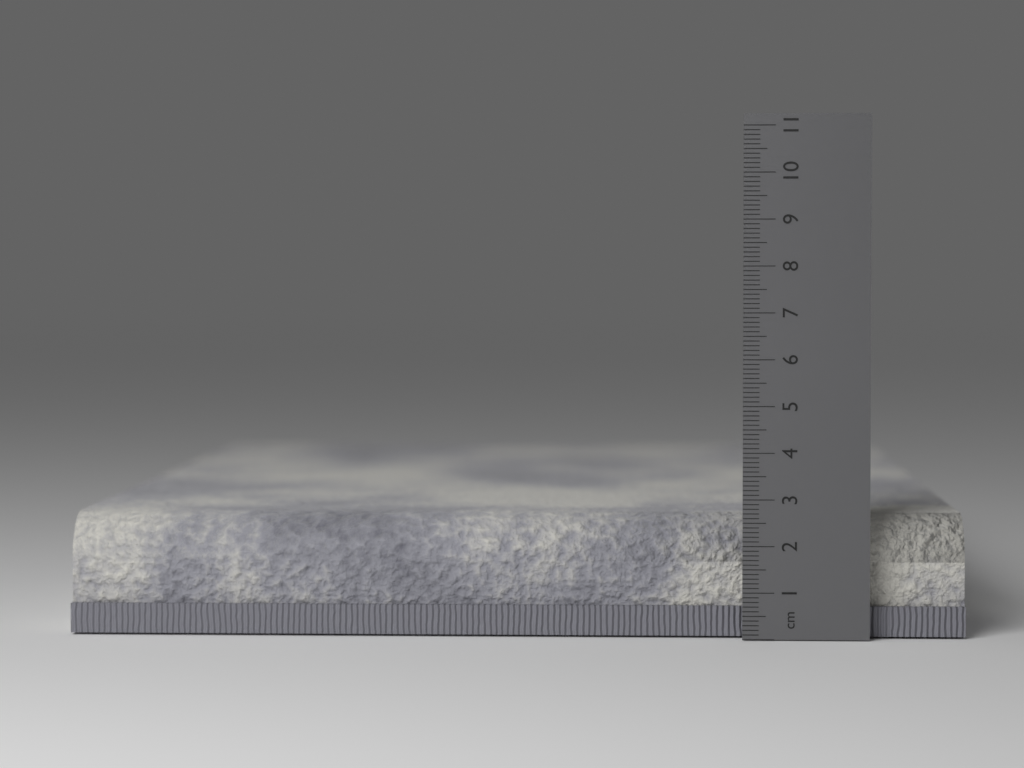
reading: 2.6 cm
